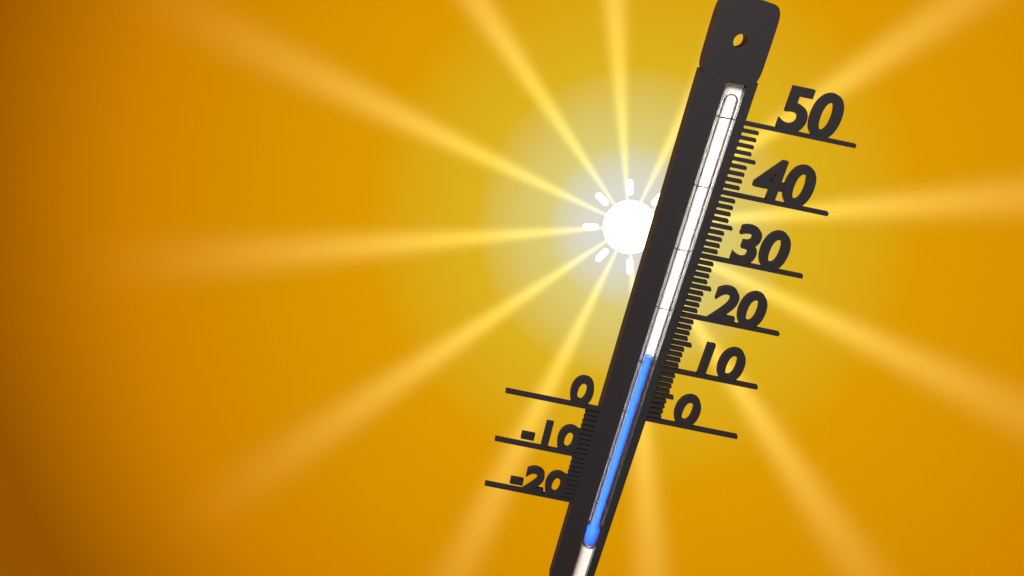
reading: 12 (no unit)
